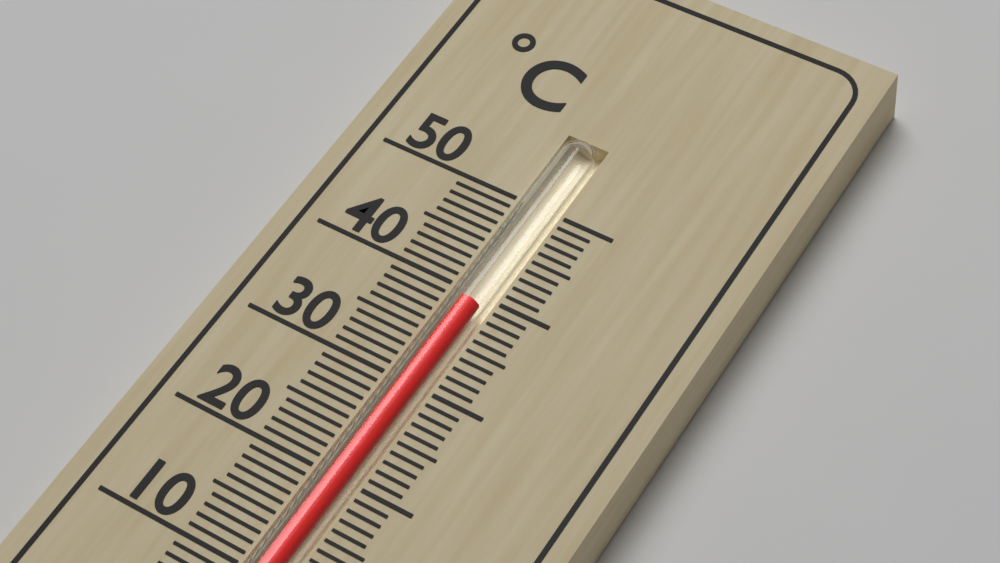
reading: 39 °C
